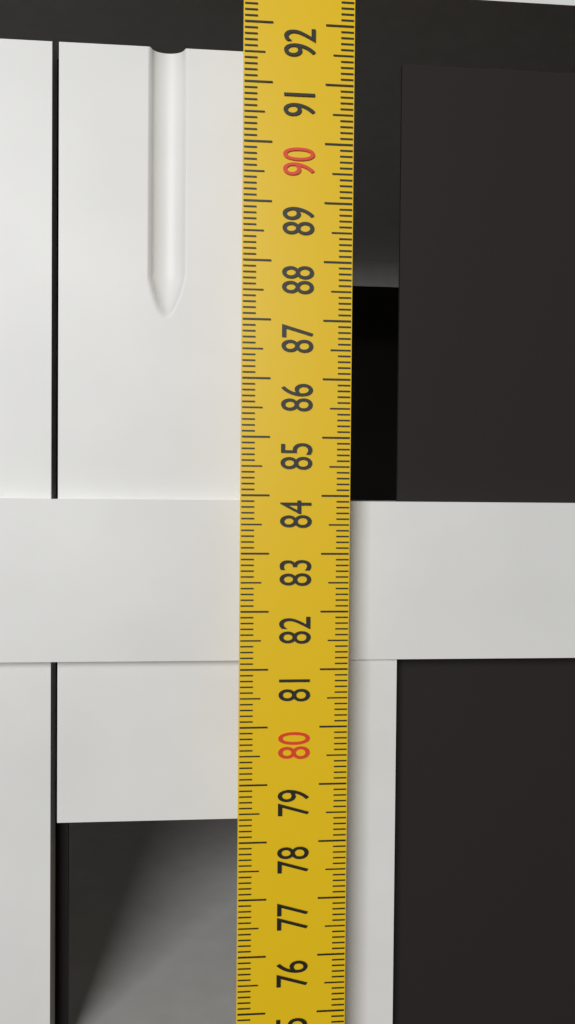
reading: 83.9 cm
